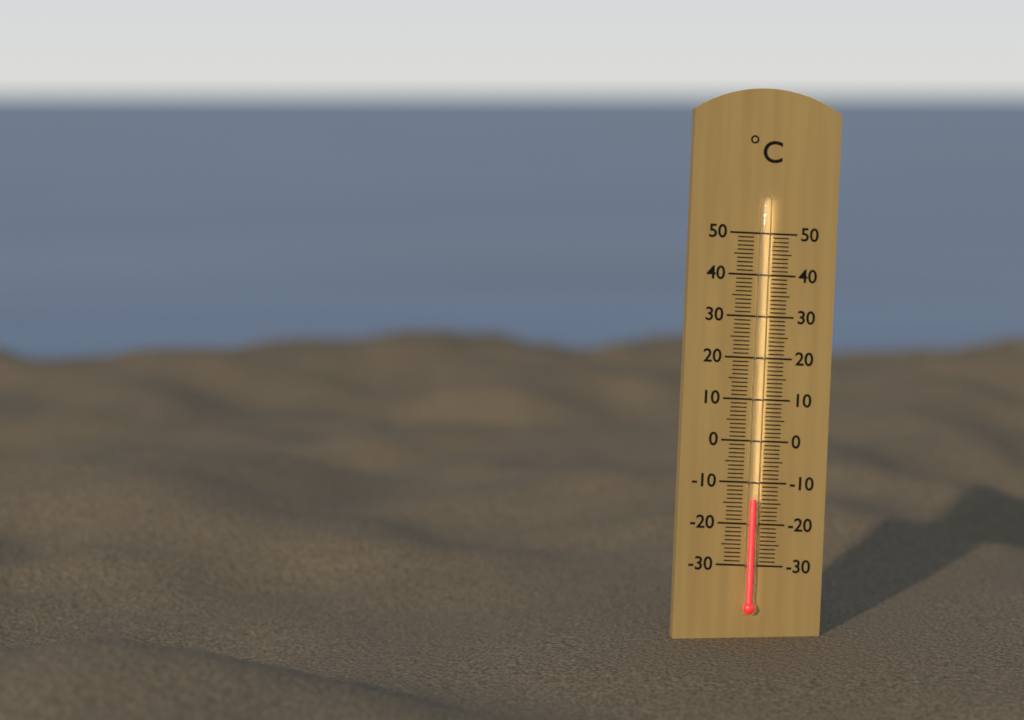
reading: -14 °C
